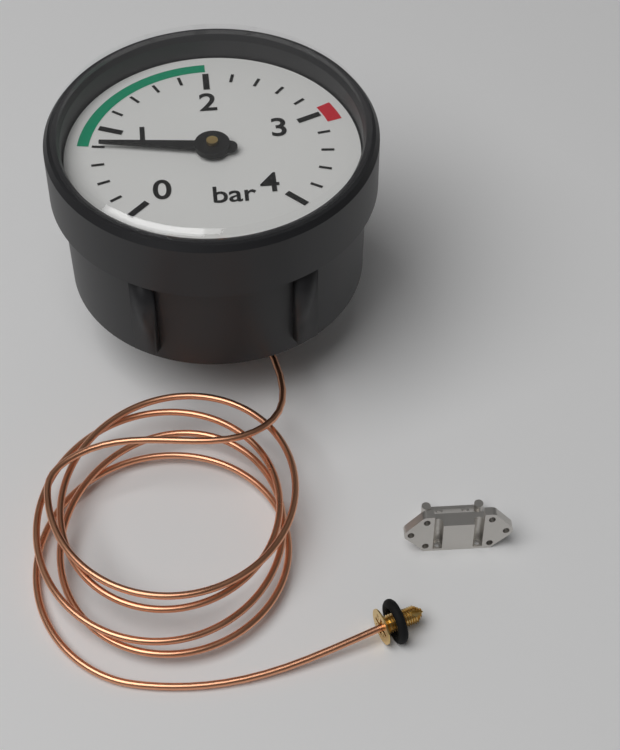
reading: 0.8 bar
